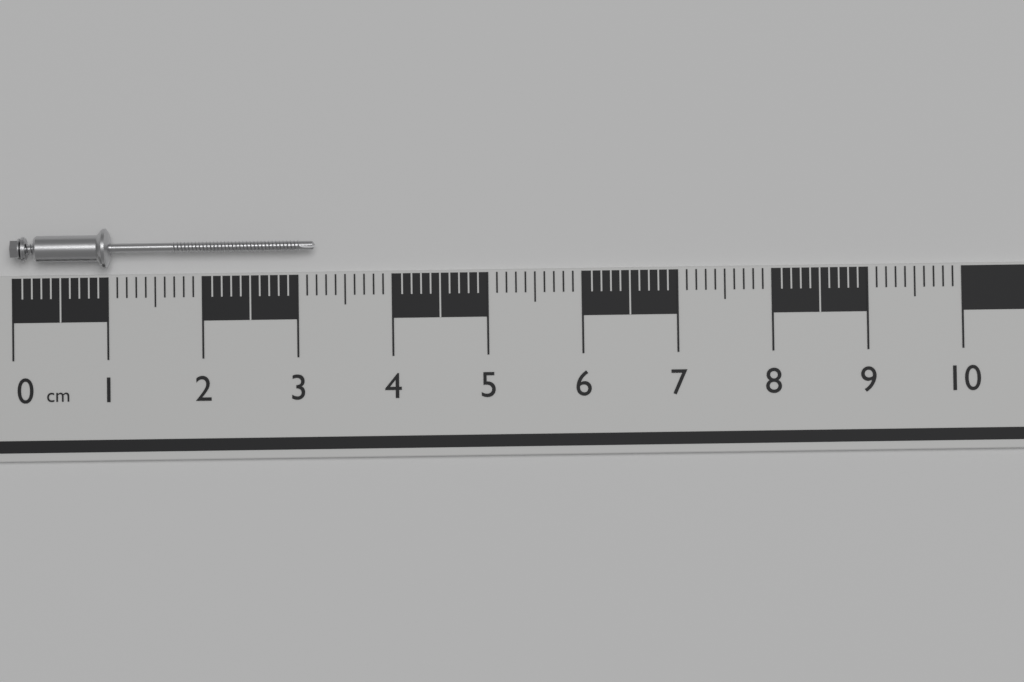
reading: 3.2 cm
